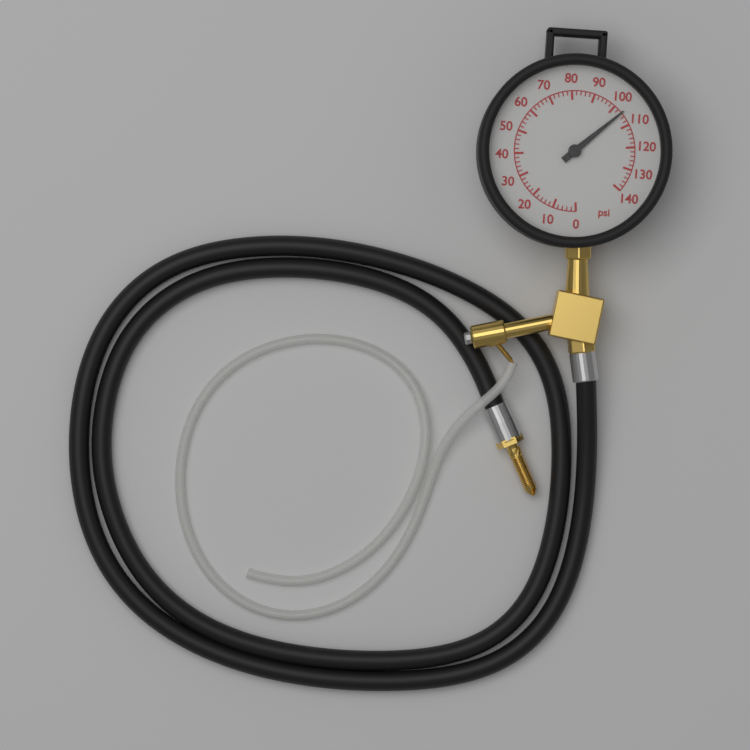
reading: 104 psi
